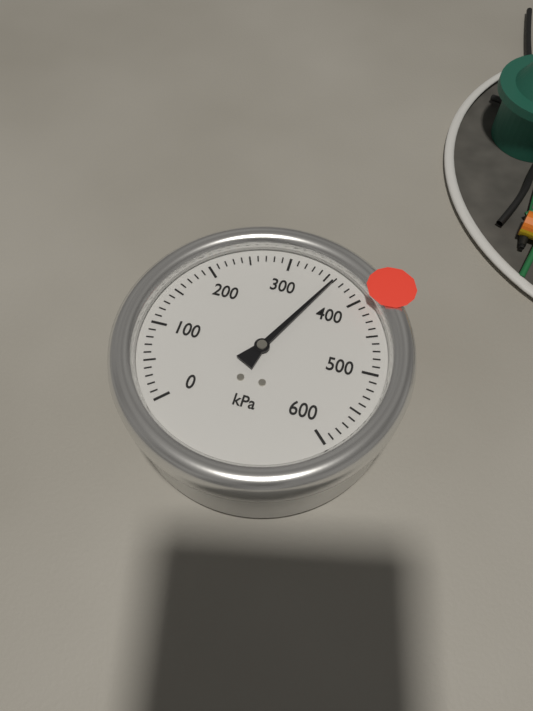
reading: 360 kPa
